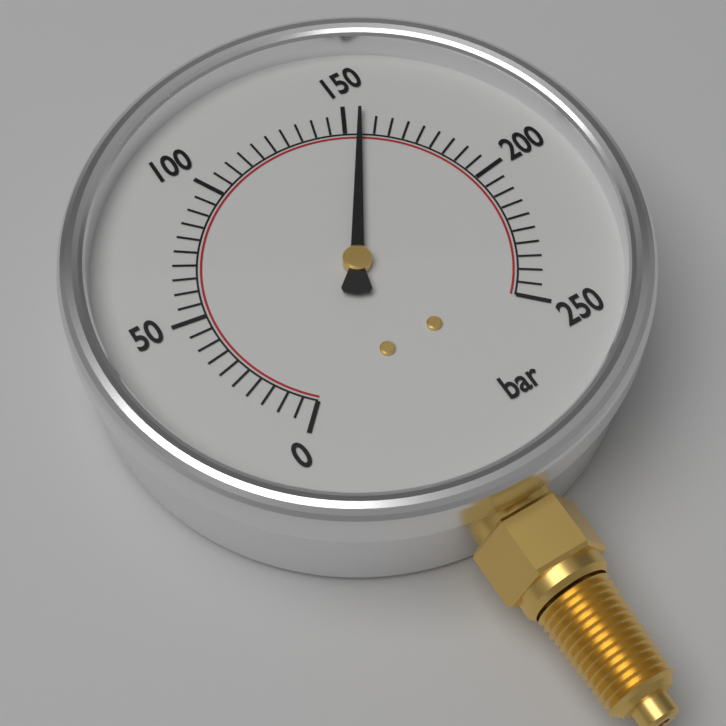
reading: 155 bar
